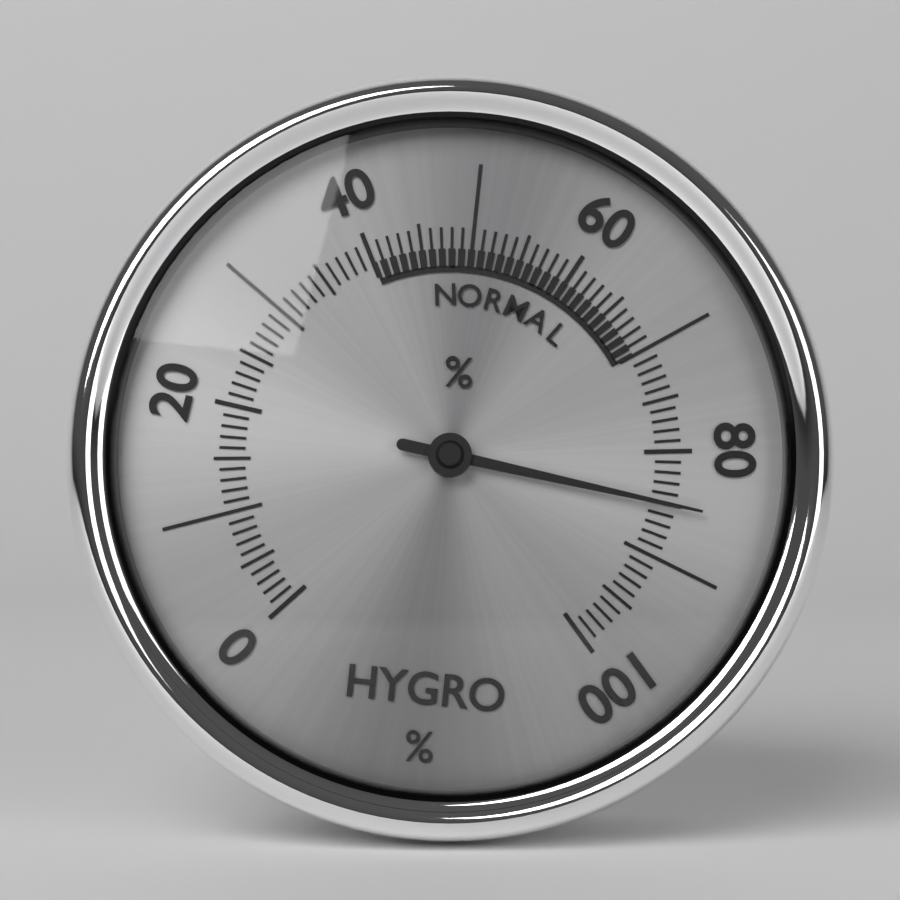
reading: 85 %
